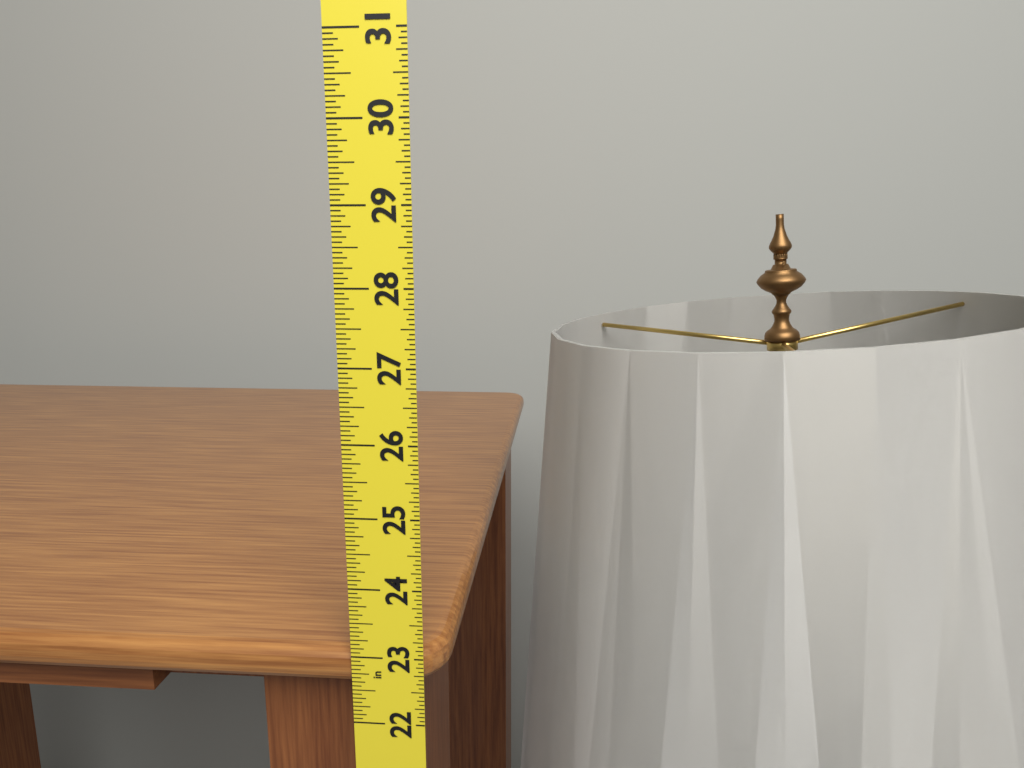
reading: 23.0625 in
